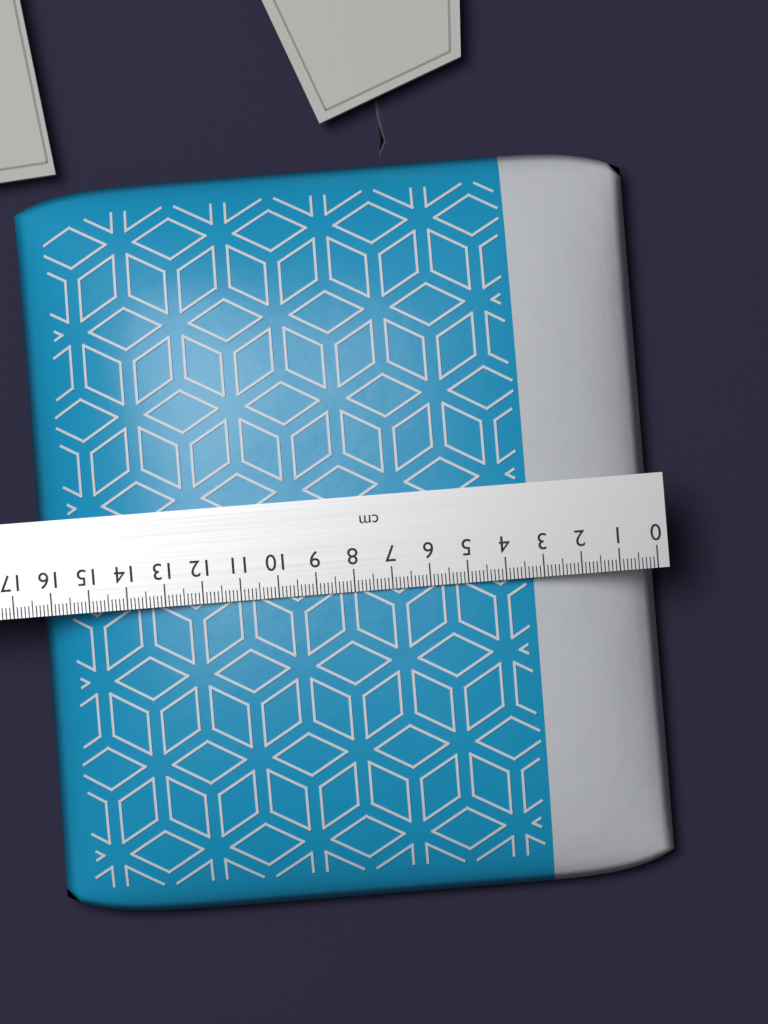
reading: 16.4 cm
